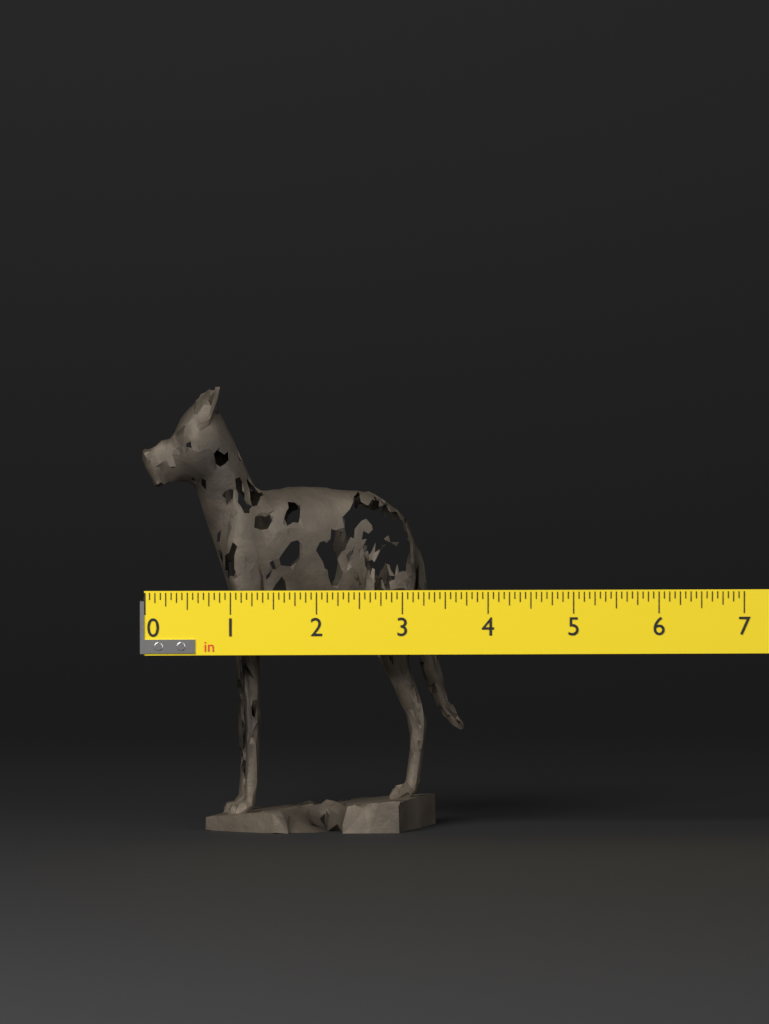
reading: 3.8125 in
